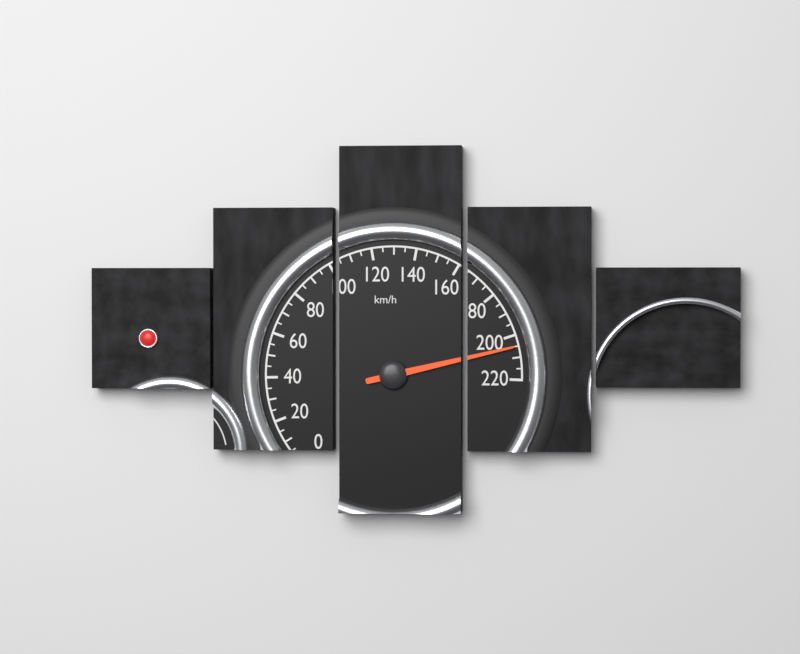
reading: 205 km/h
